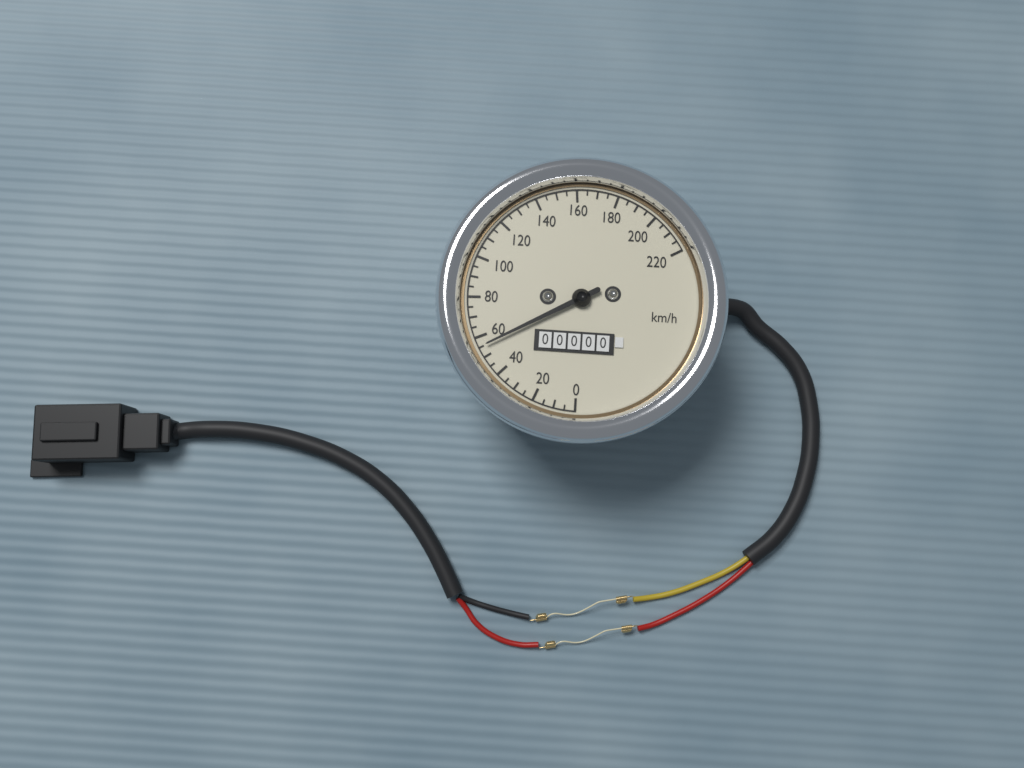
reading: 55 km/h
